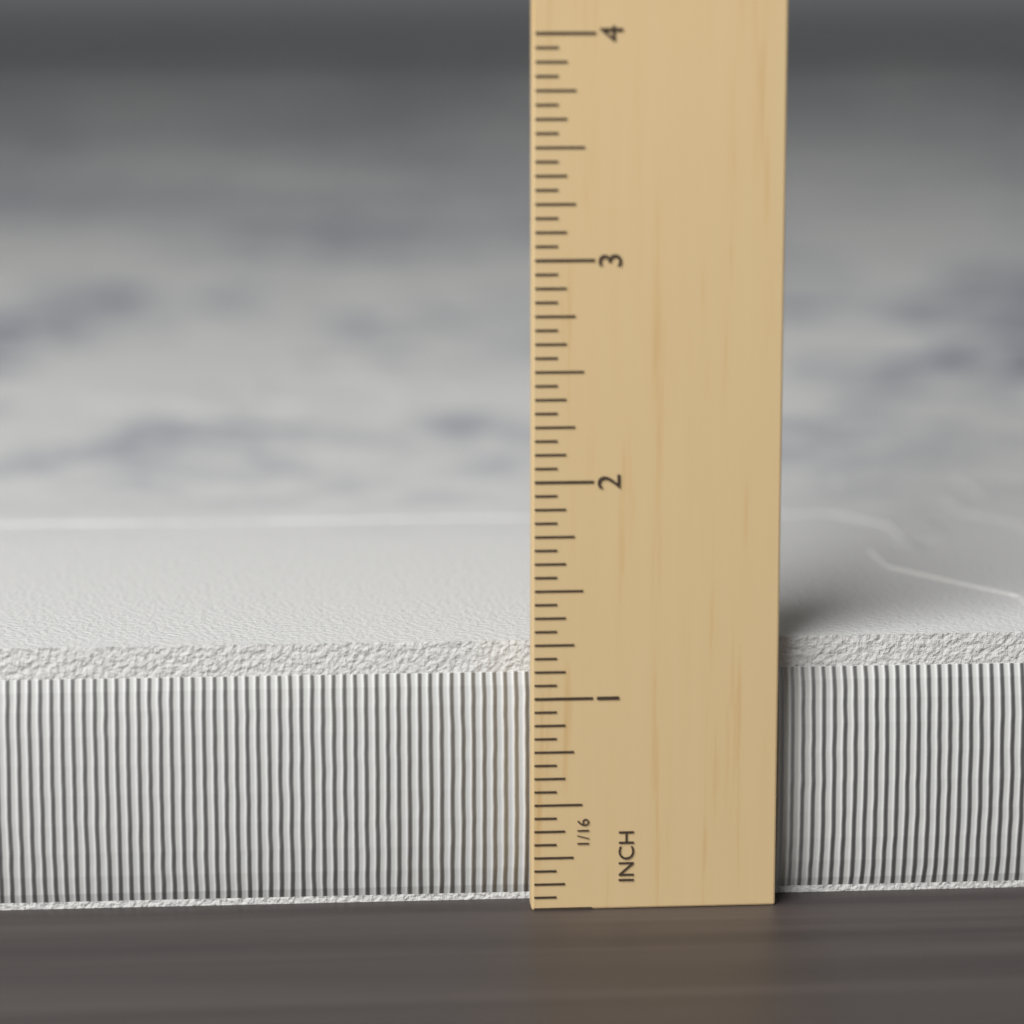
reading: 1.2500 in
